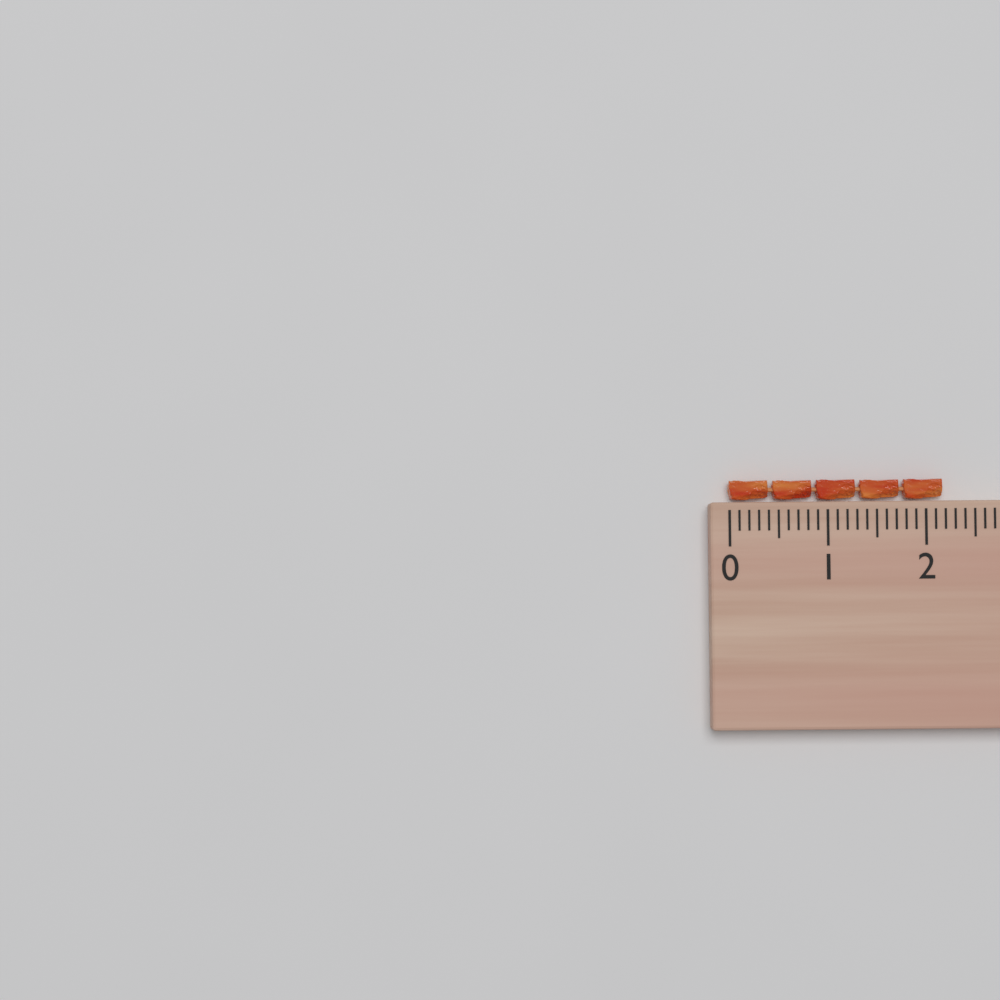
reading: 2.2 (no unit)
